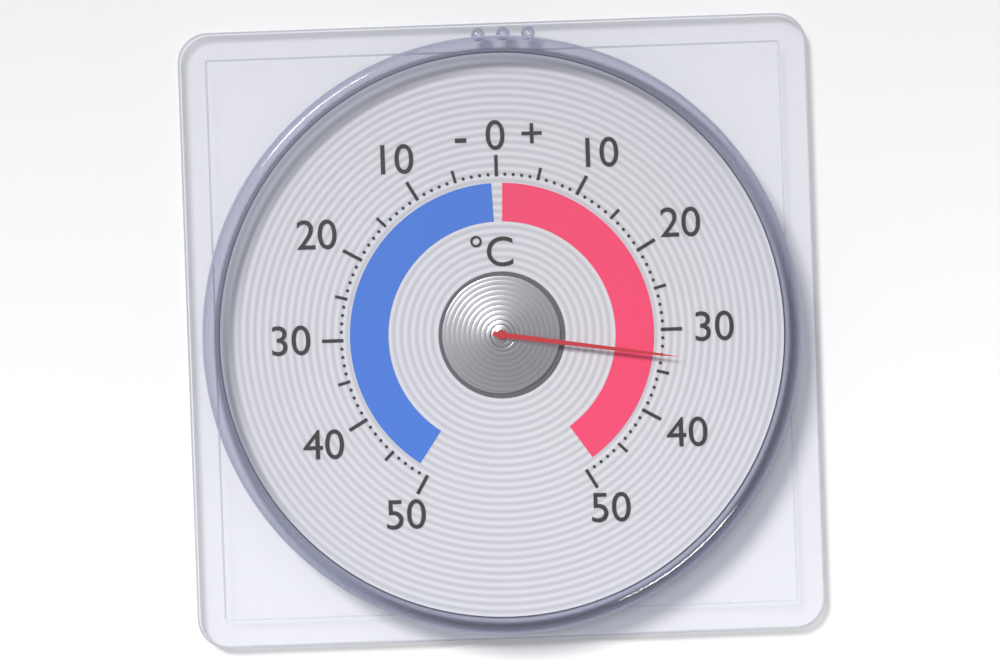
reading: 33 °C
